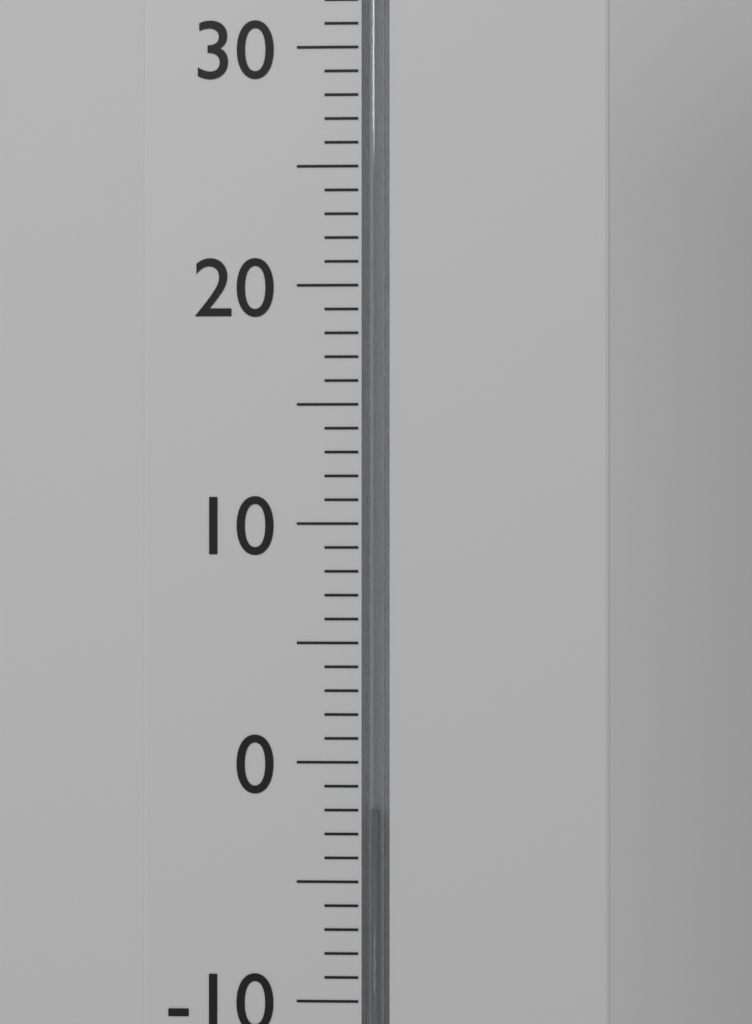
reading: -2 °C
